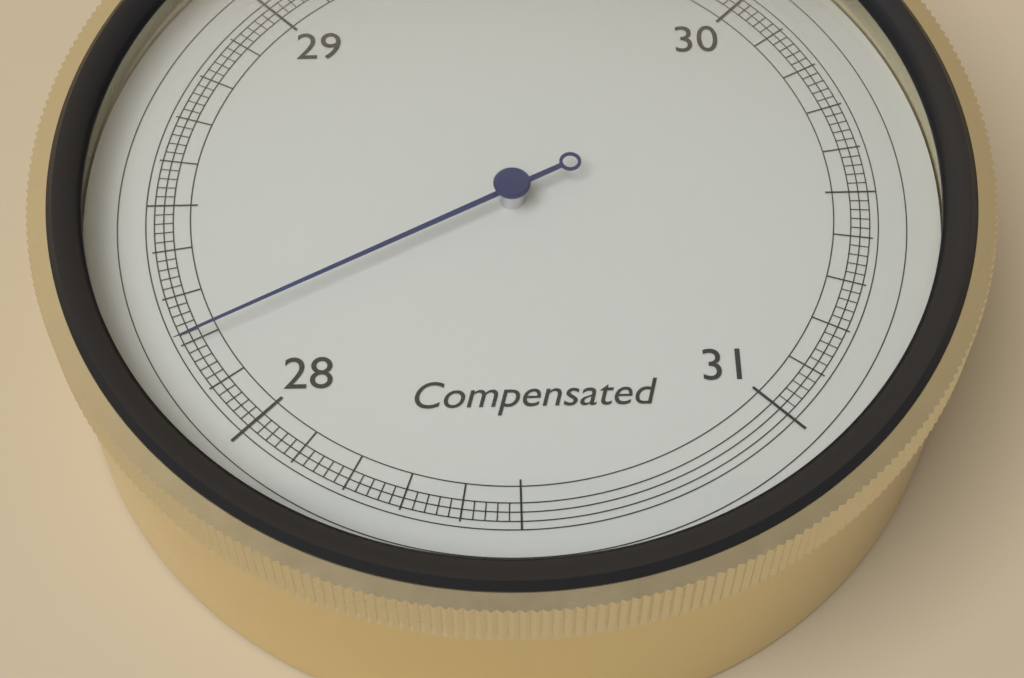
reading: 28.20 inHg
